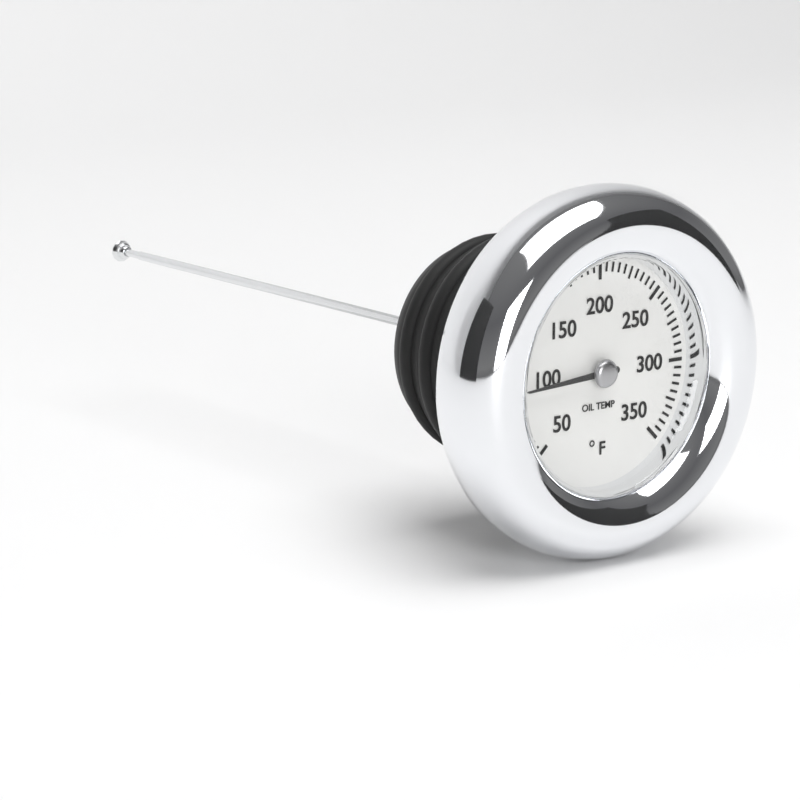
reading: 95 °F
